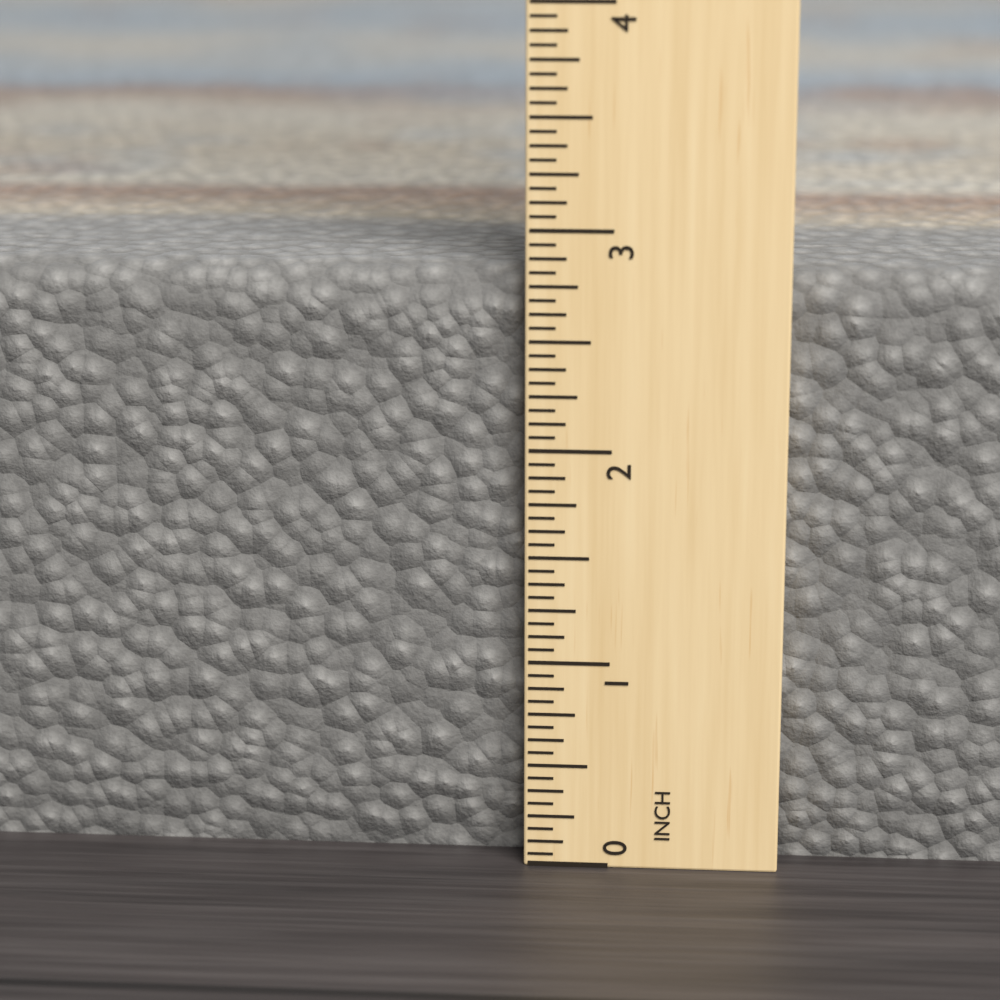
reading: 2.8125 in
